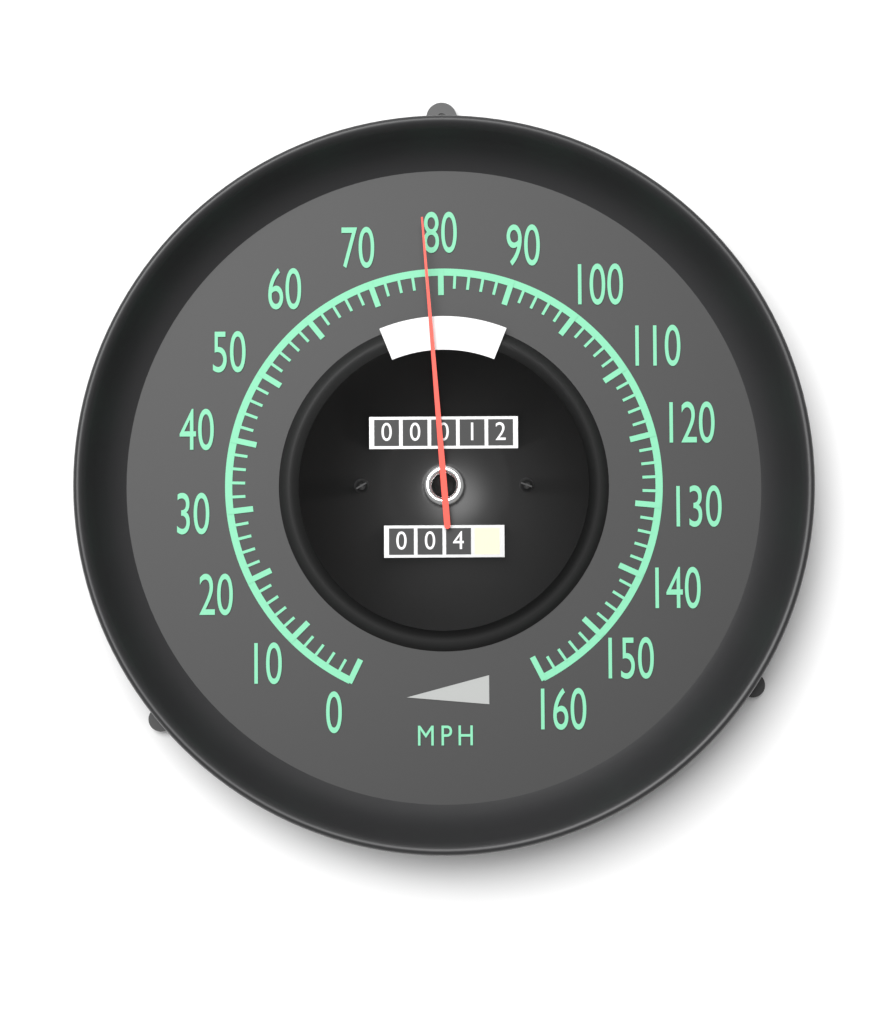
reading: 78 mph
